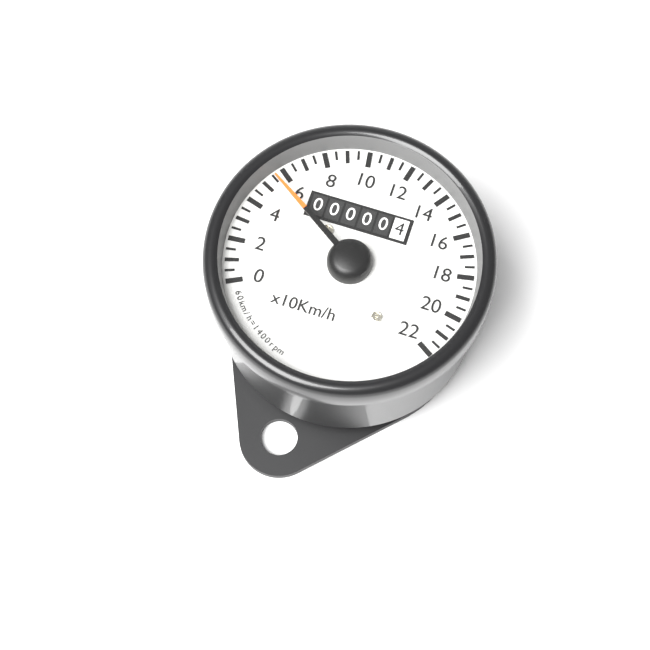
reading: 5.5 x10 km/h
